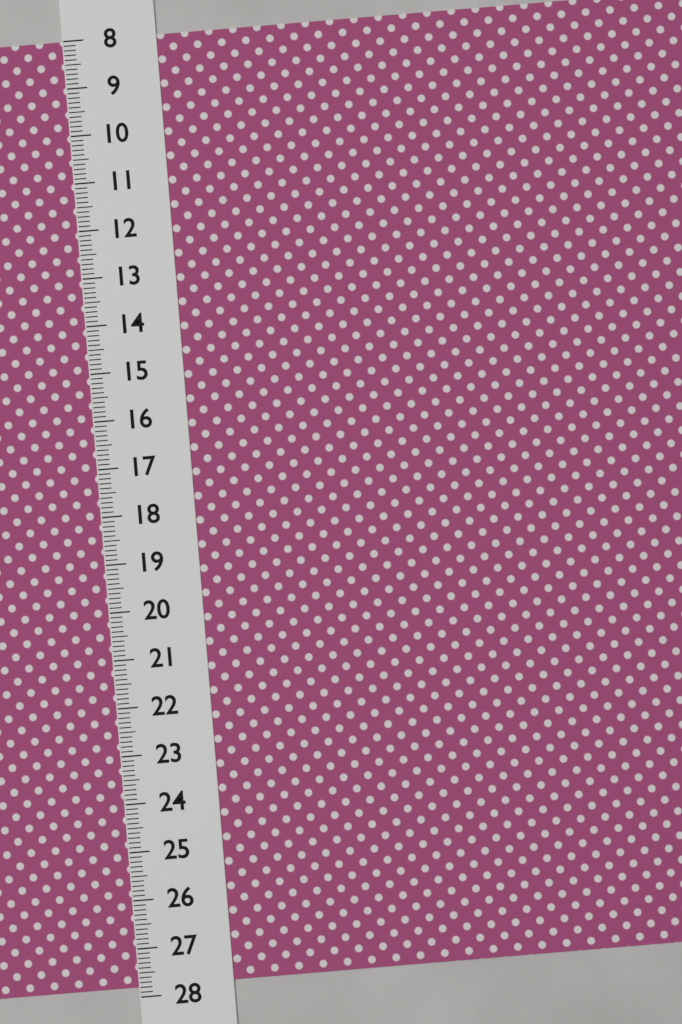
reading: 27.8 (no unit)
